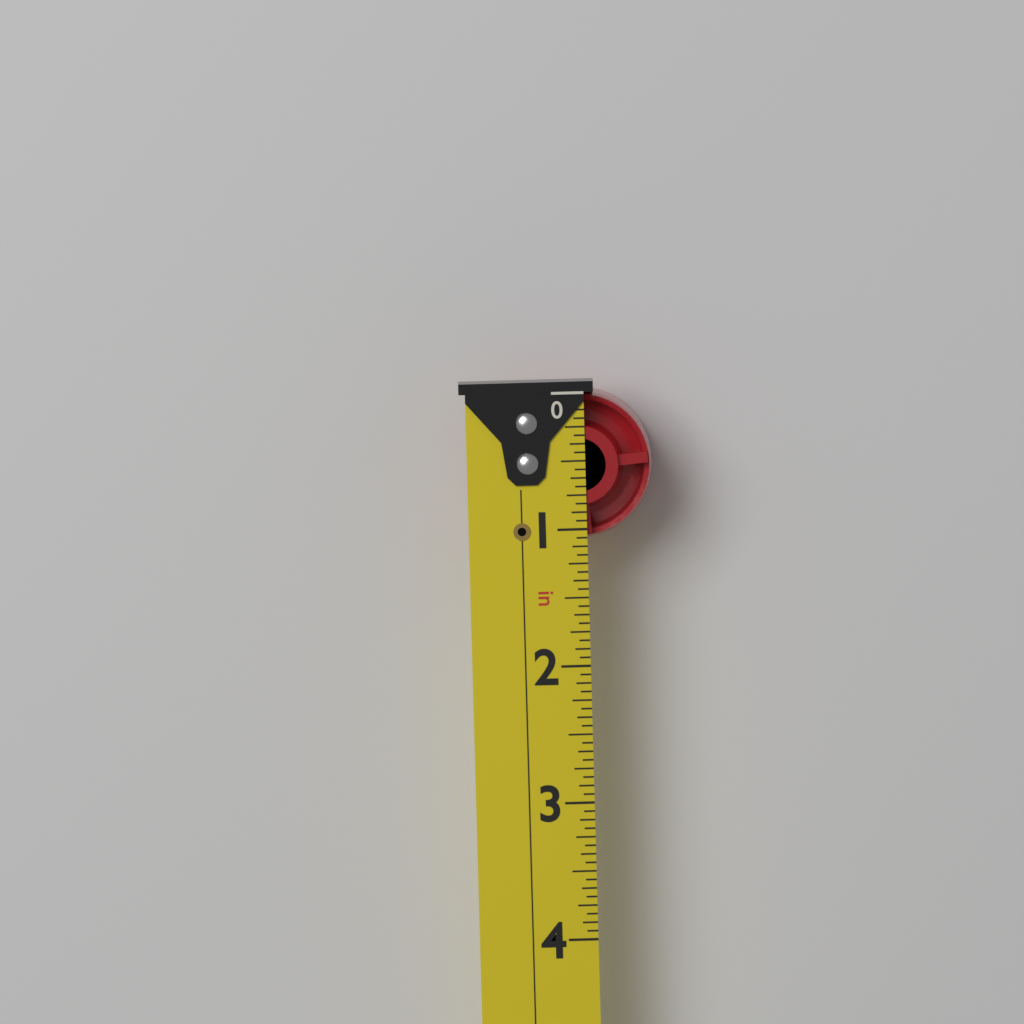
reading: 1.0625 in
